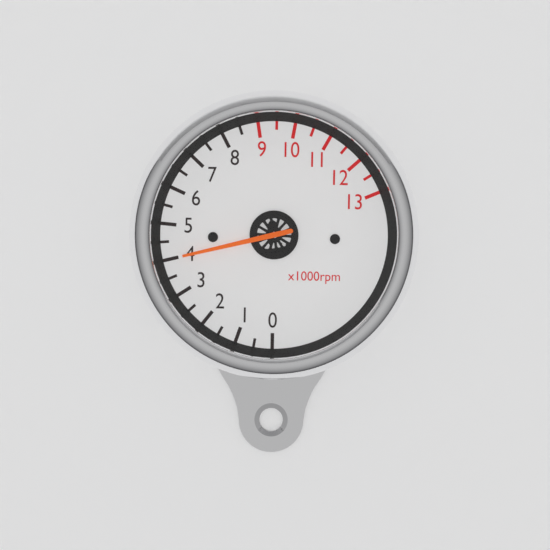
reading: 4.0 x1000rpm
